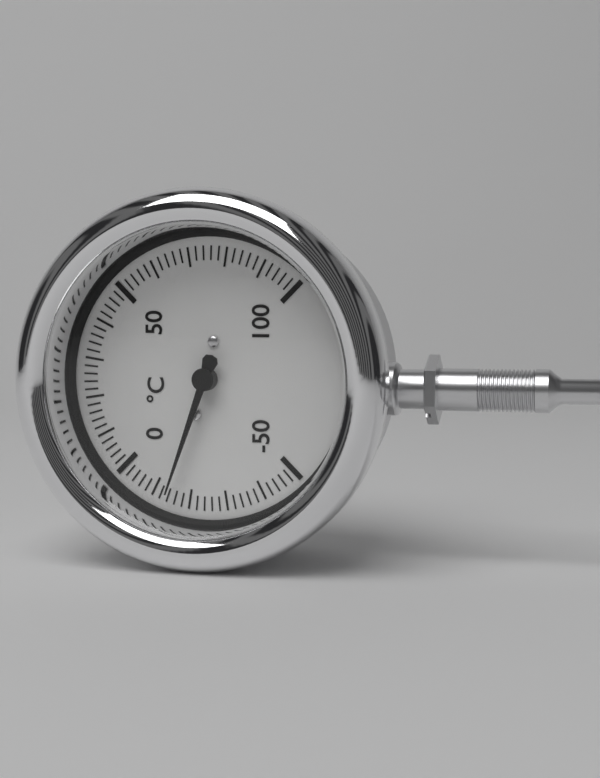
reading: -14 °C
